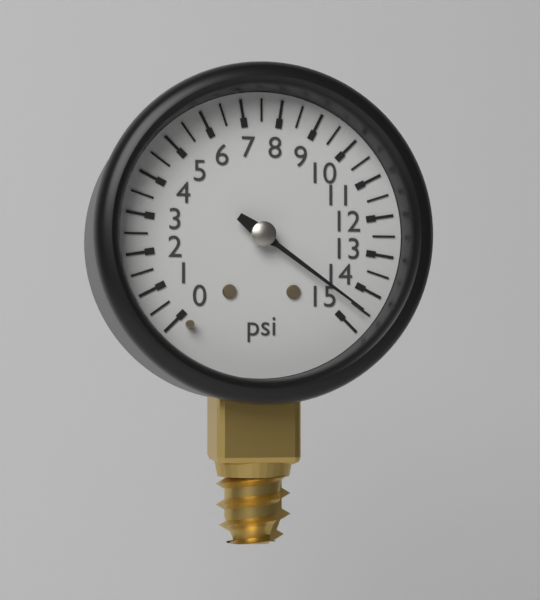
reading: 14.5 psi
